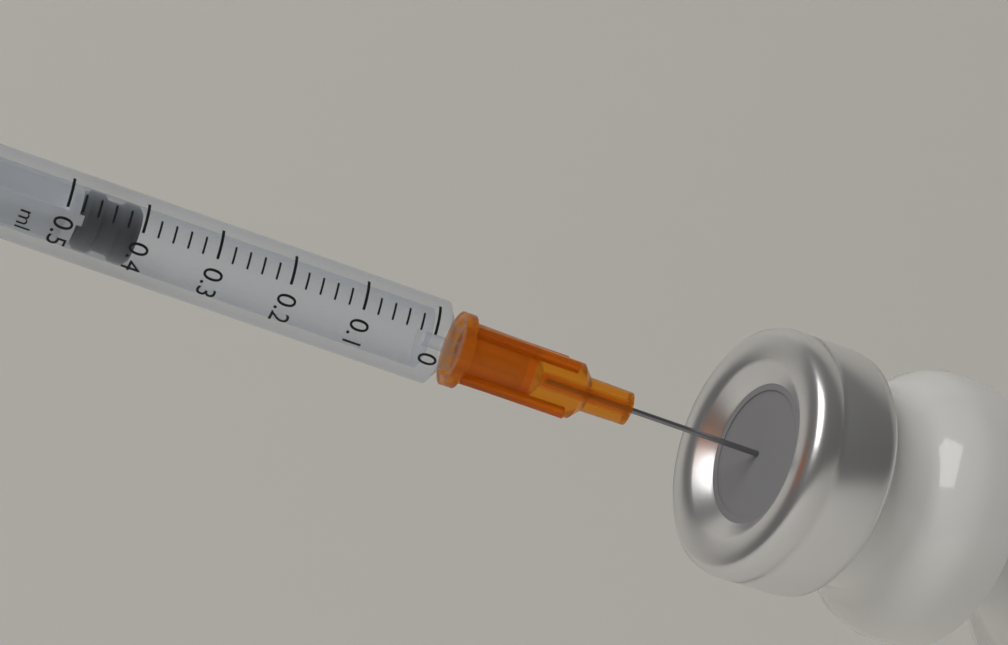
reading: 0.40 ml
